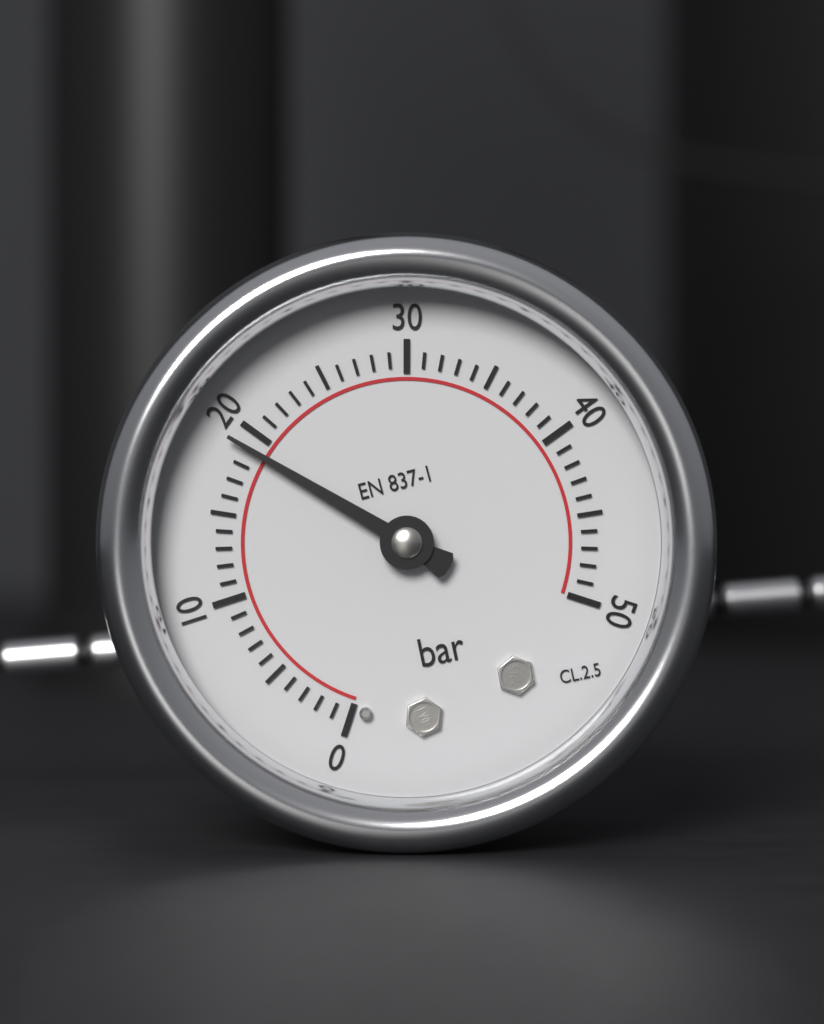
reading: 19 bar
